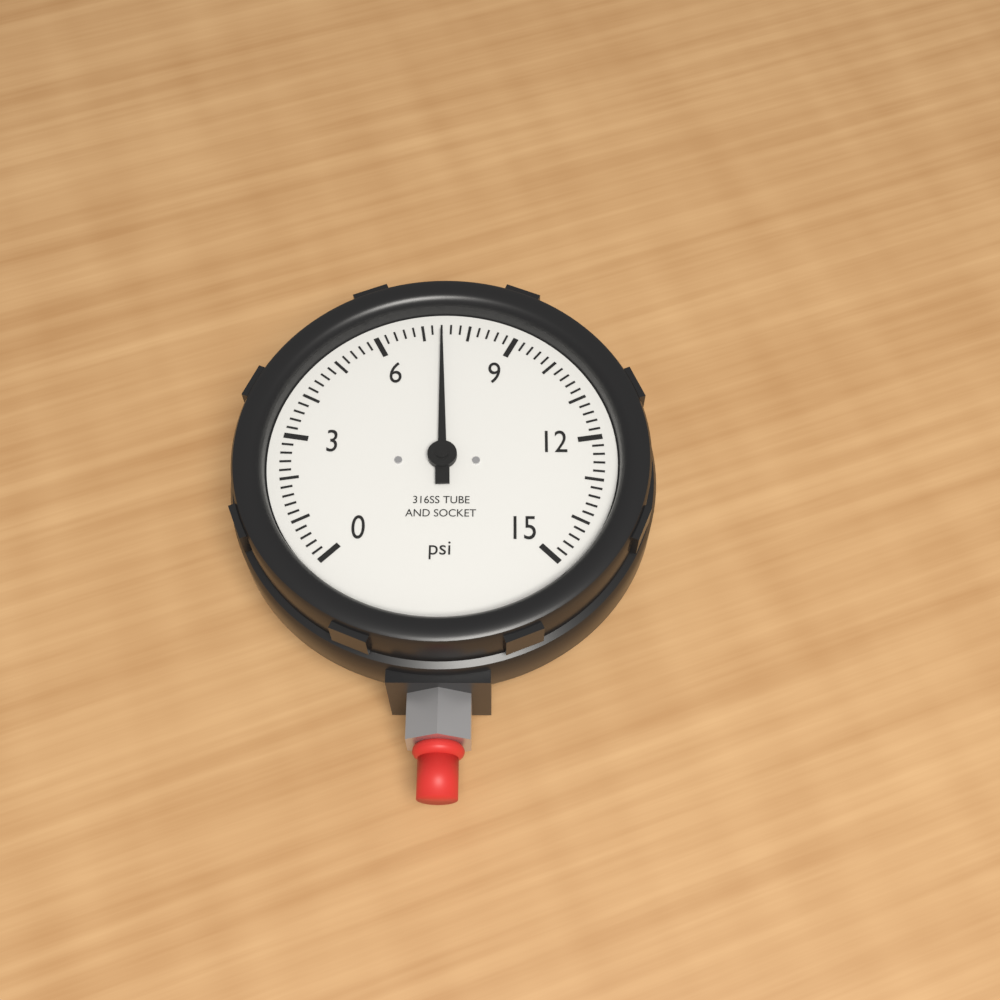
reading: 7.4 psi
